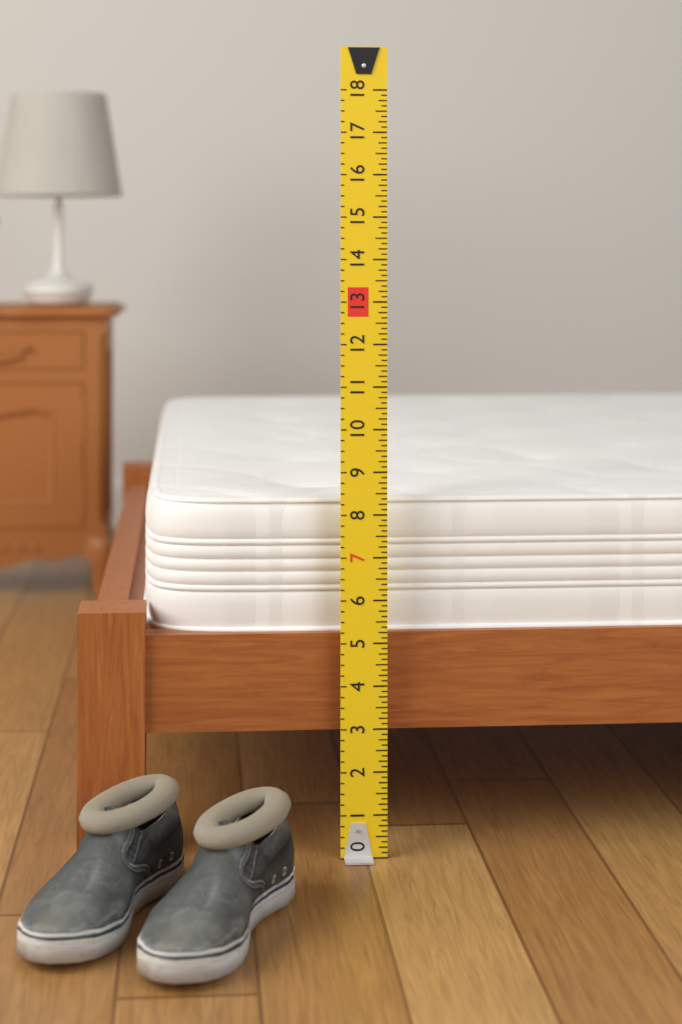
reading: 8.375 (no unit)
